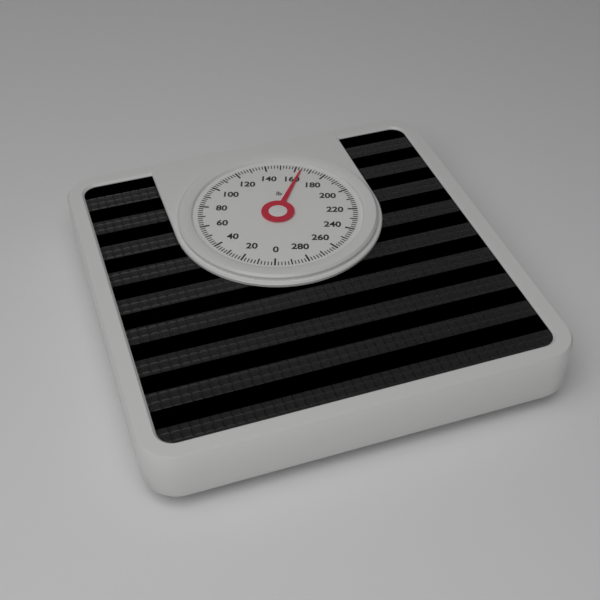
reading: 164 lb
